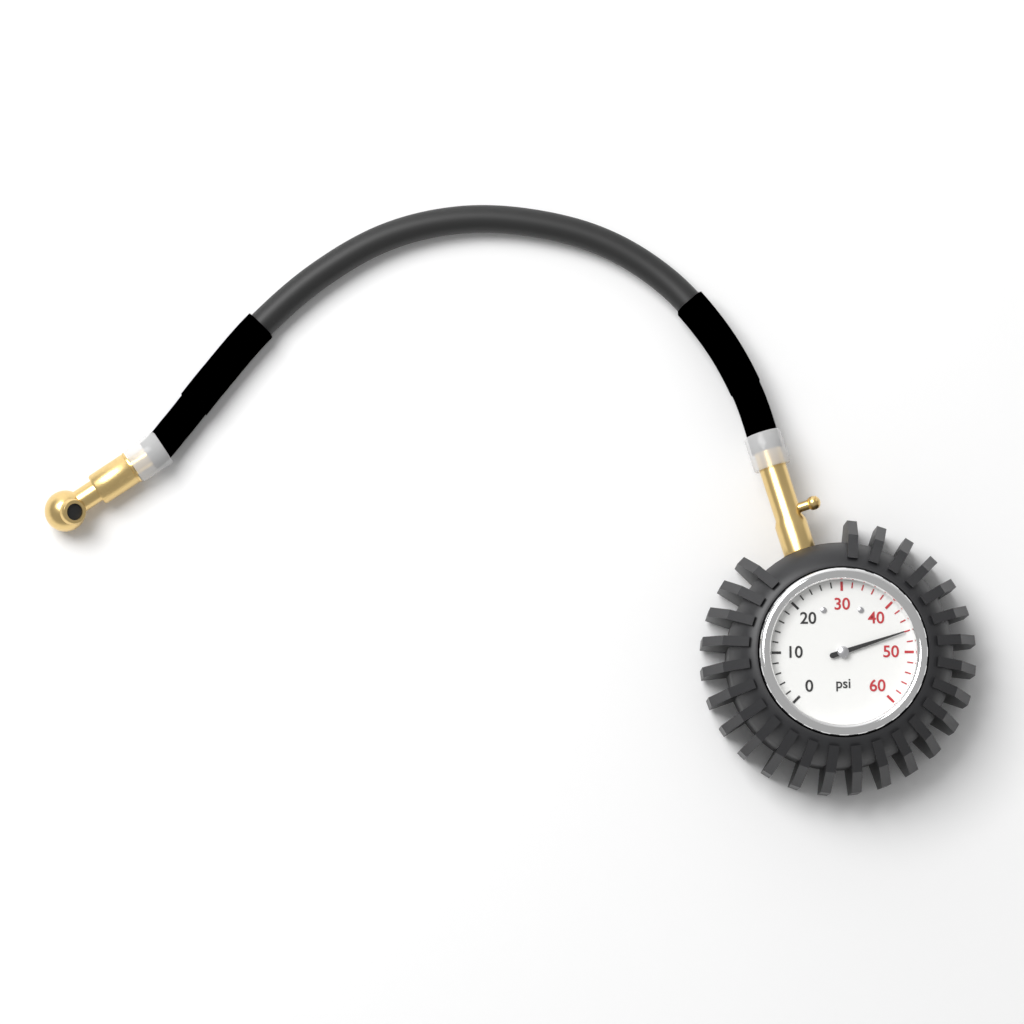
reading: 46 psi
